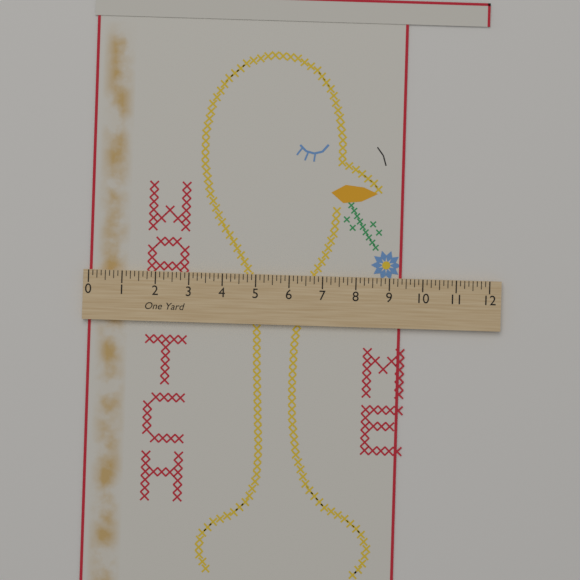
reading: 9.375 in
